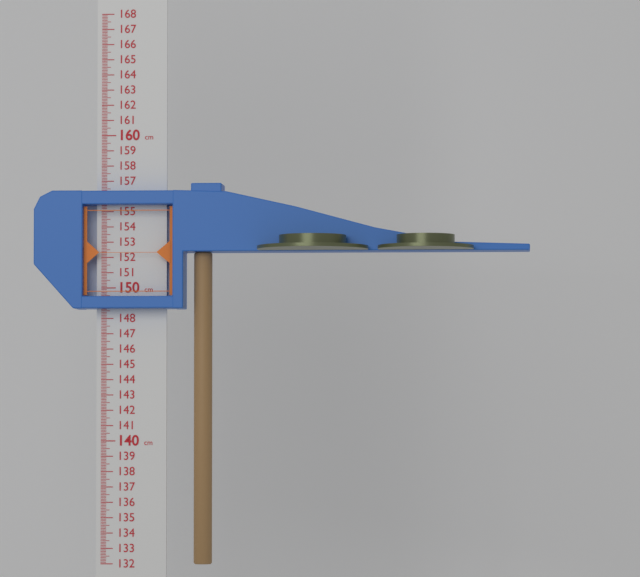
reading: 152.3 cm
